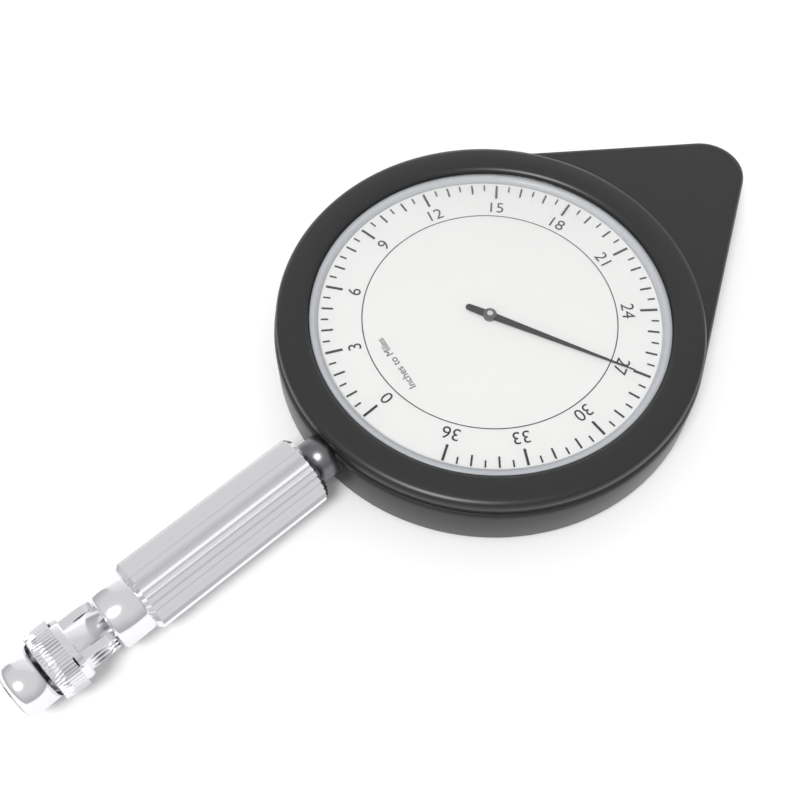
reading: 27.0 miles
